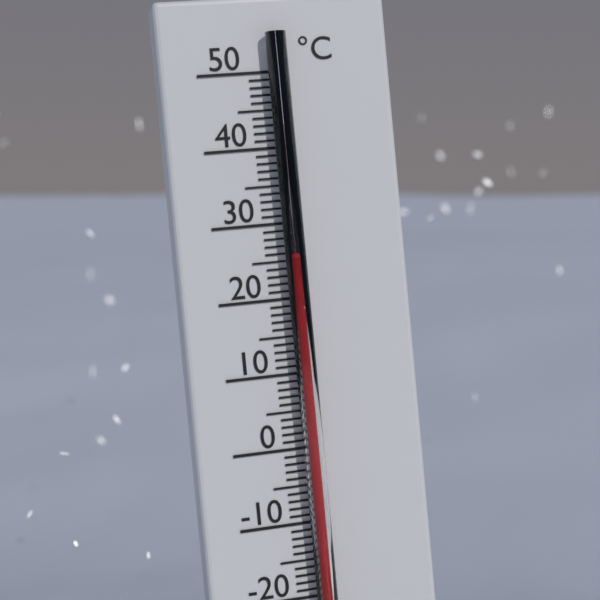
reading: 25 °C
